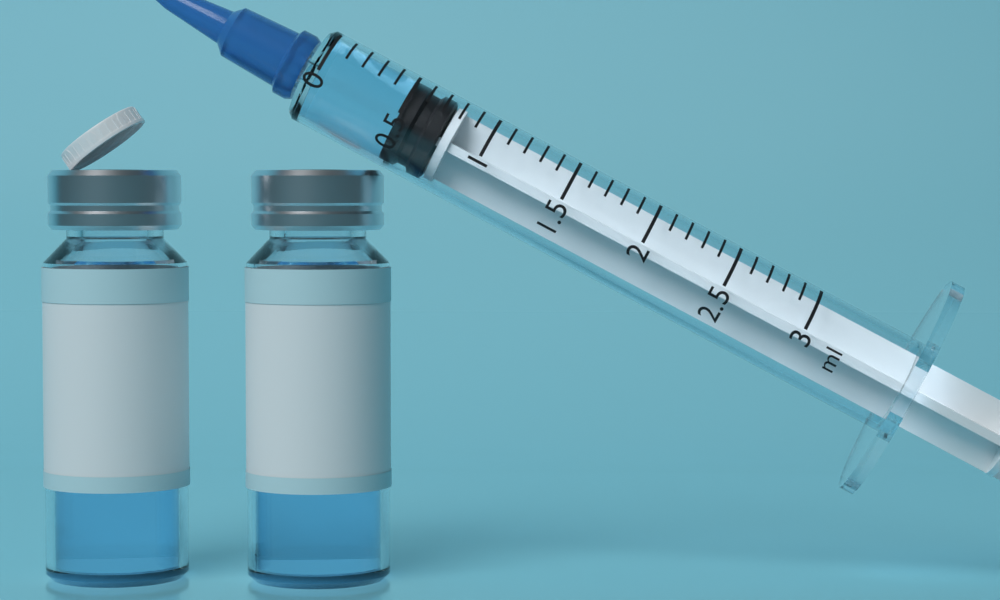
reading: 0.5 ml
